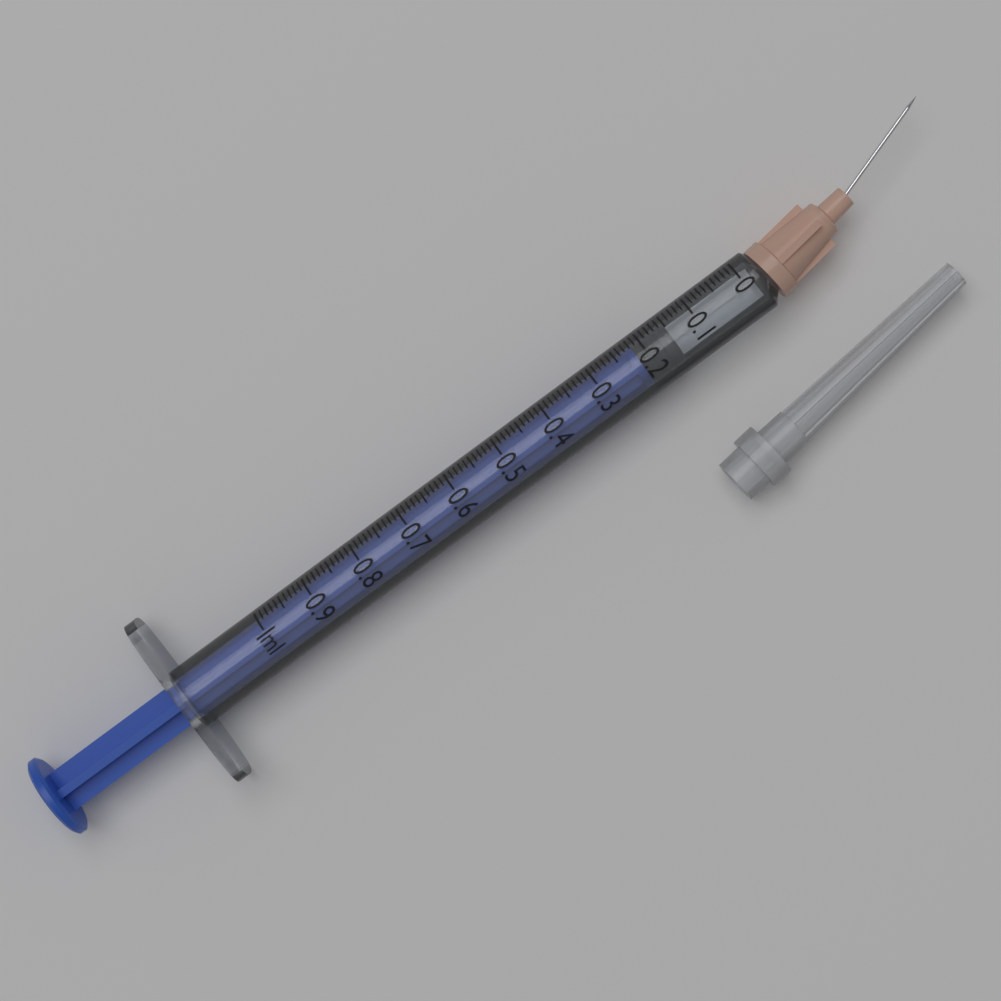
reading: 0.15 ml
